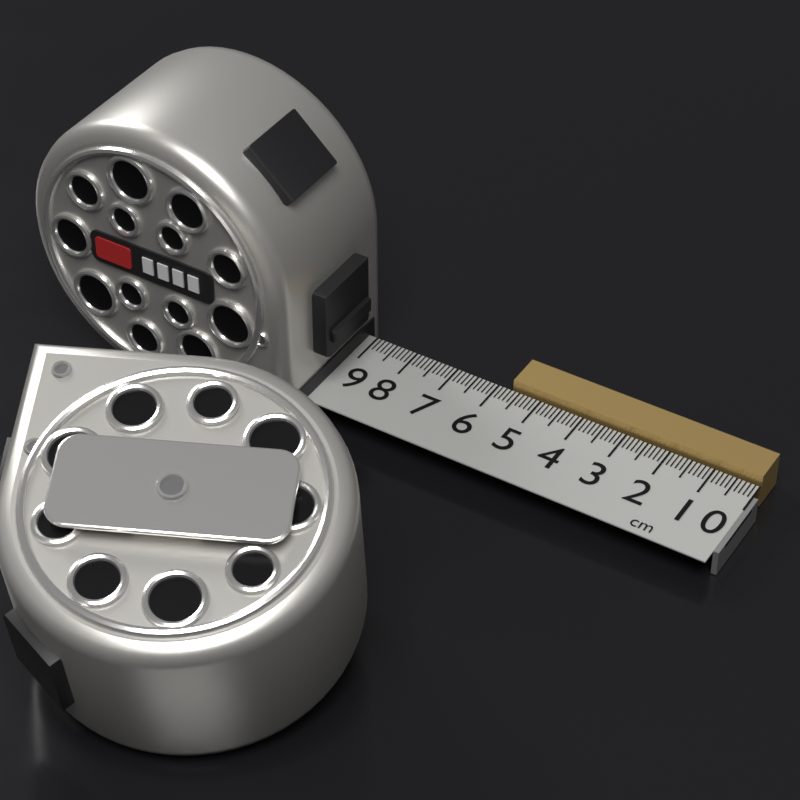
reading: 5.7 cm
